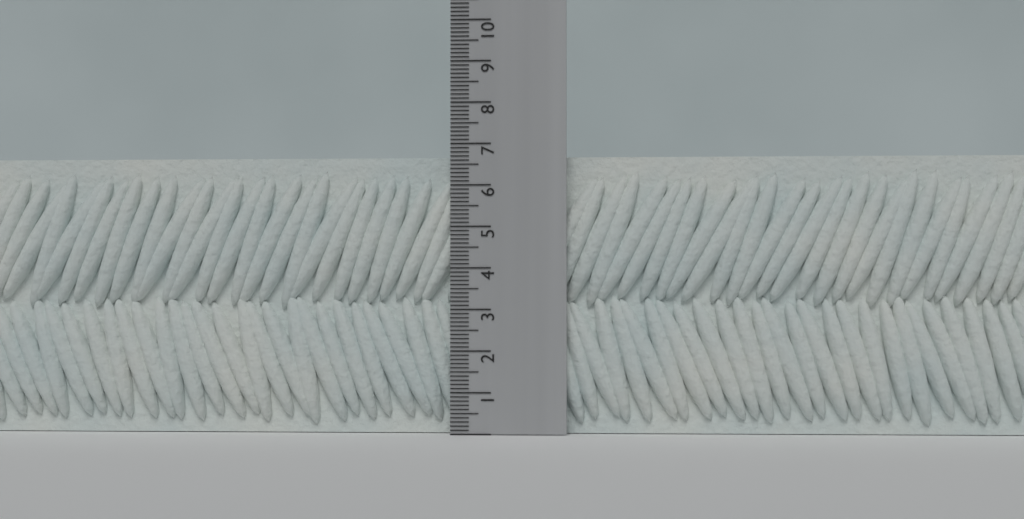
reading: 6.7 (no unit)
